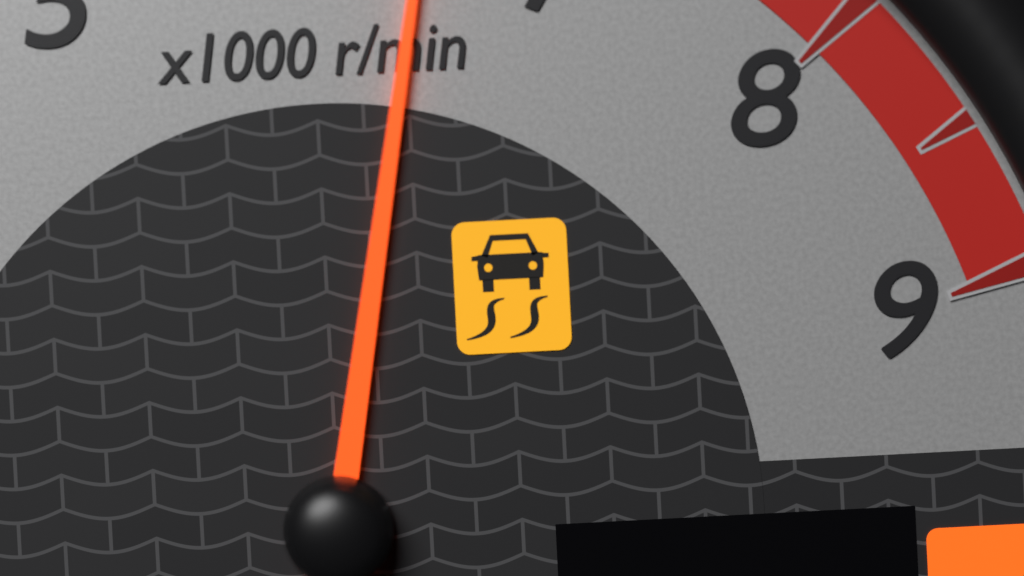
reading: 6.5 x1000 r/min
